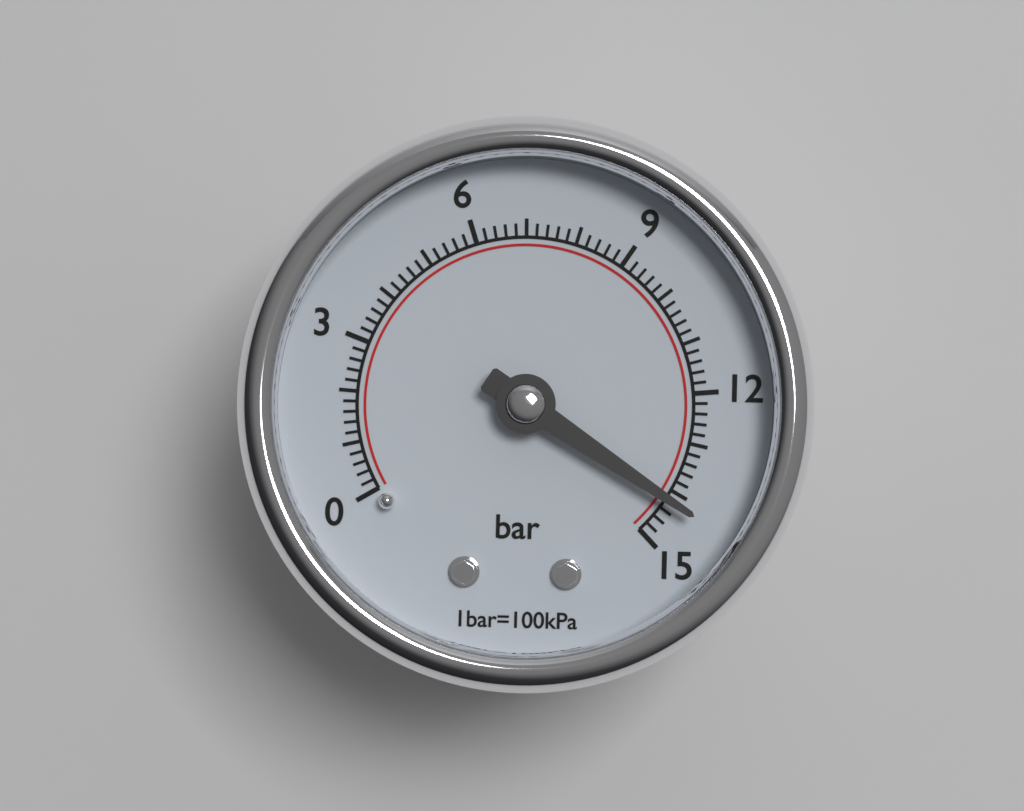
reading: 14.2 bar
